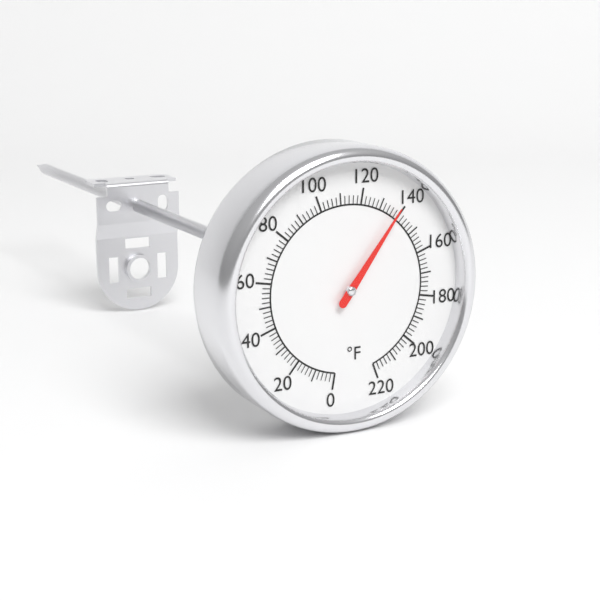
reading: 138 °F
